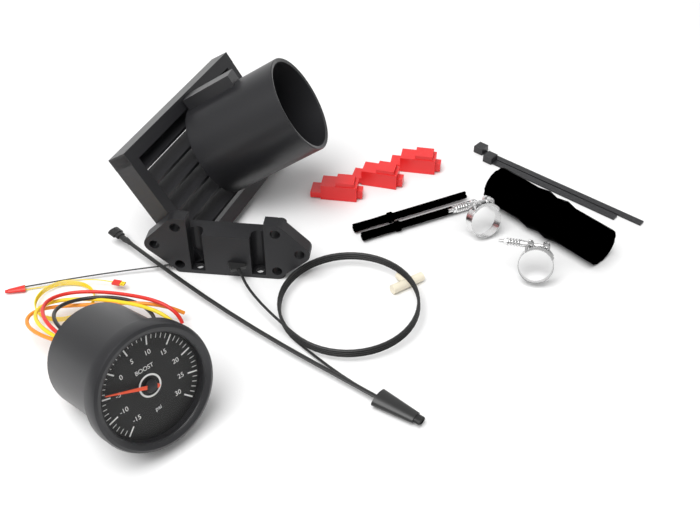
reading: -4 psi
